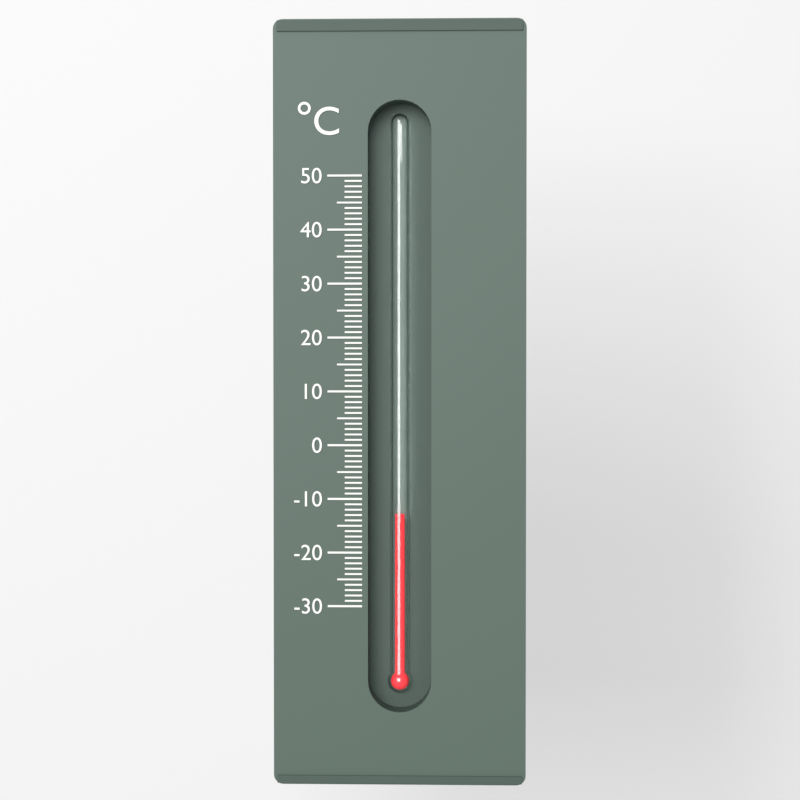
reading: -13 °C
